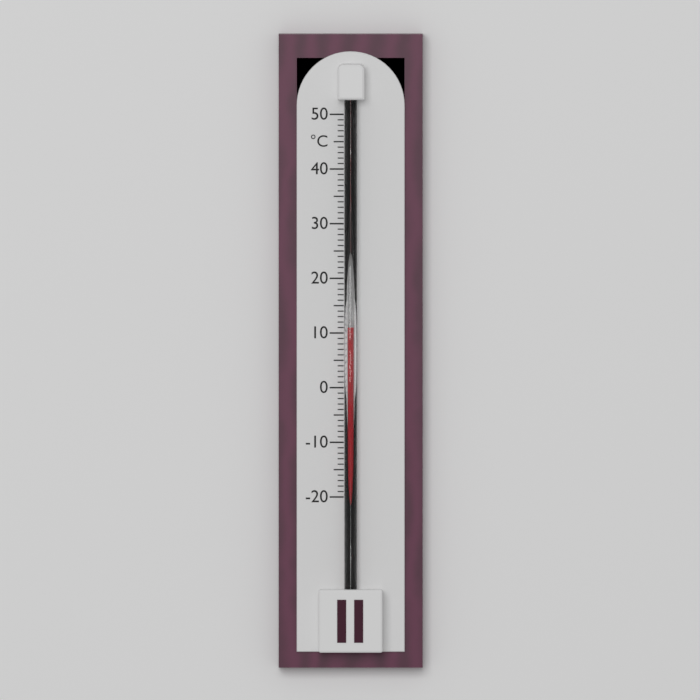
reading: 11 °C
